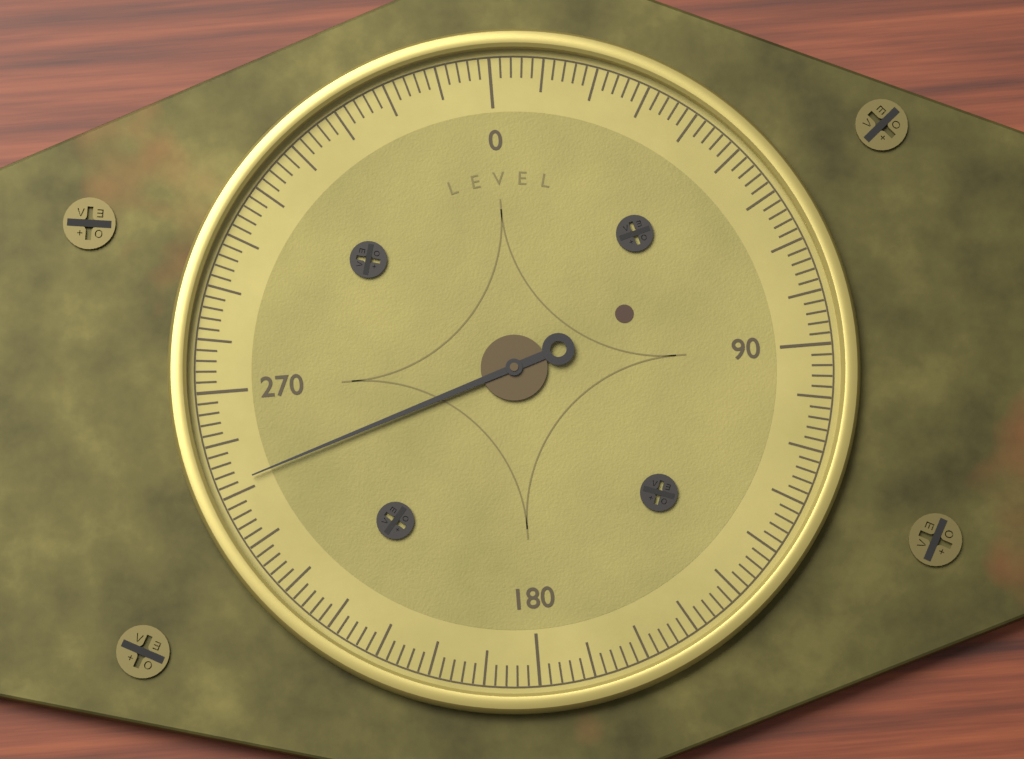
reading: 252 (no unit)
